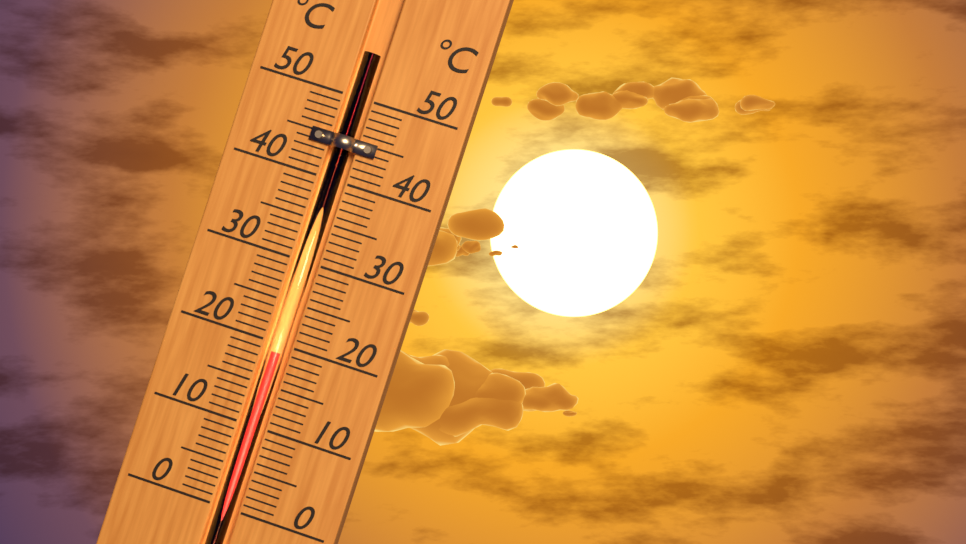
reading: 19 °C
